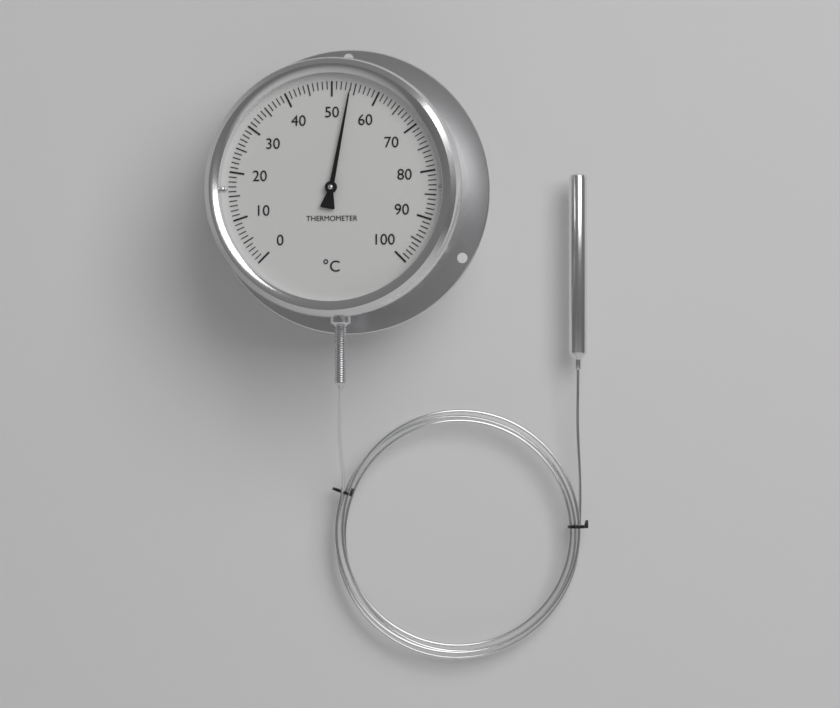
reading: 54 °C
